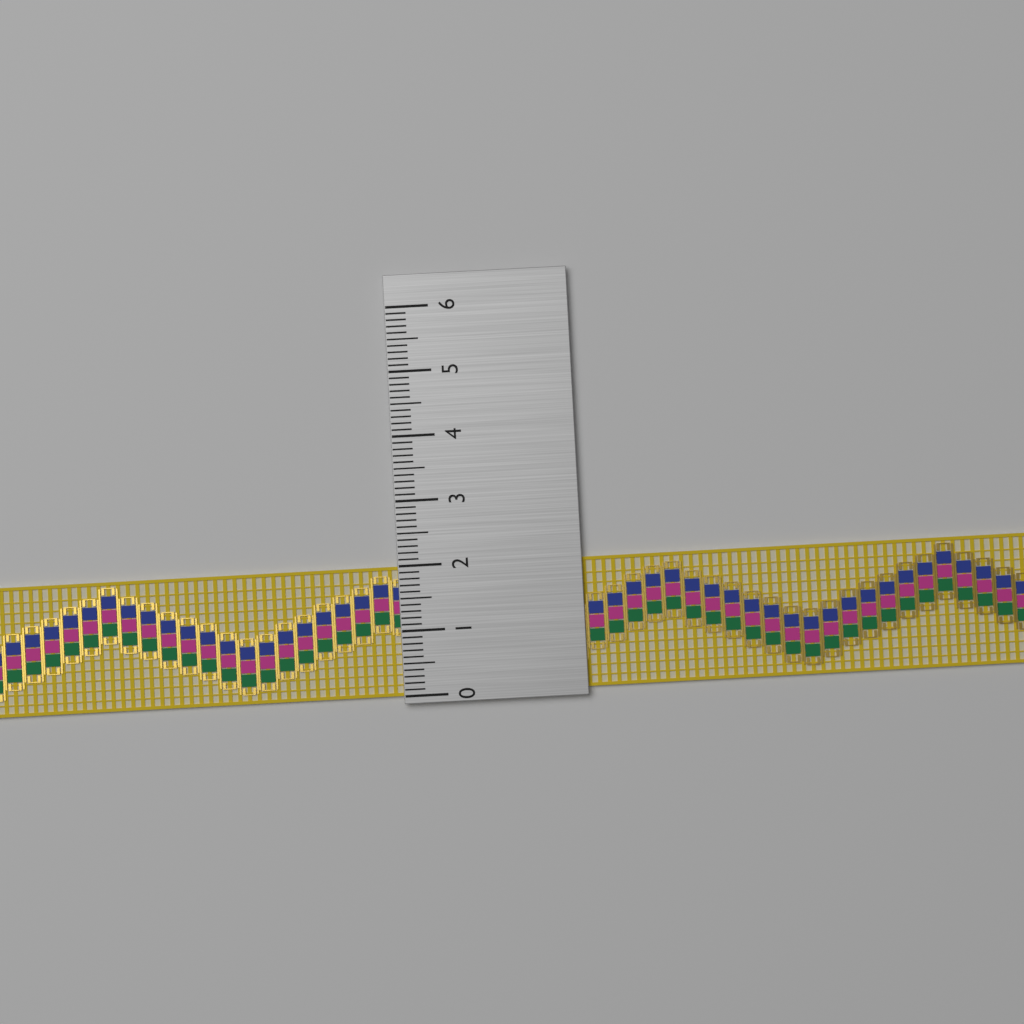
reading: 2.0 (no unit)
